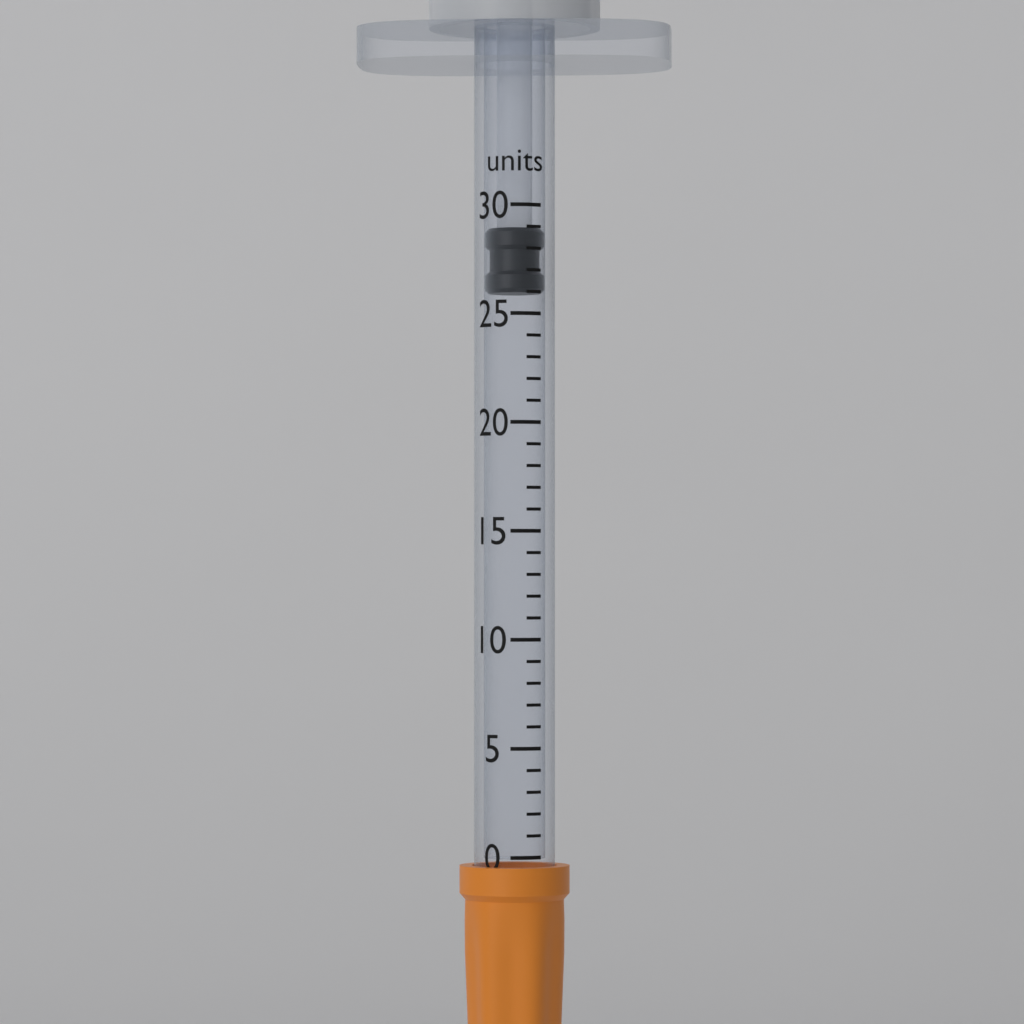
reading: 26 units
